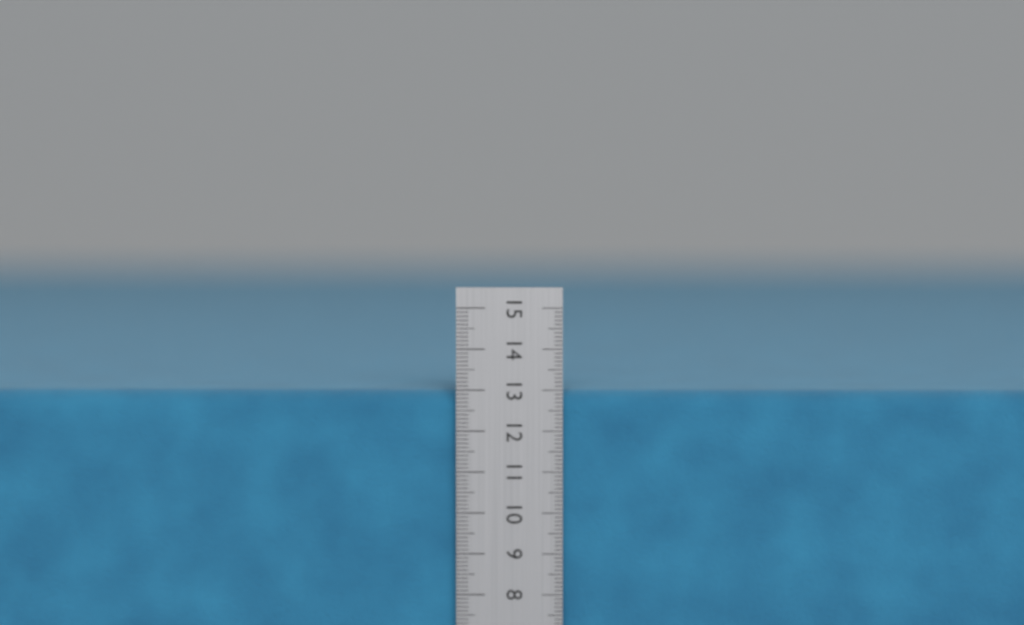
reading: 13.0 cm
